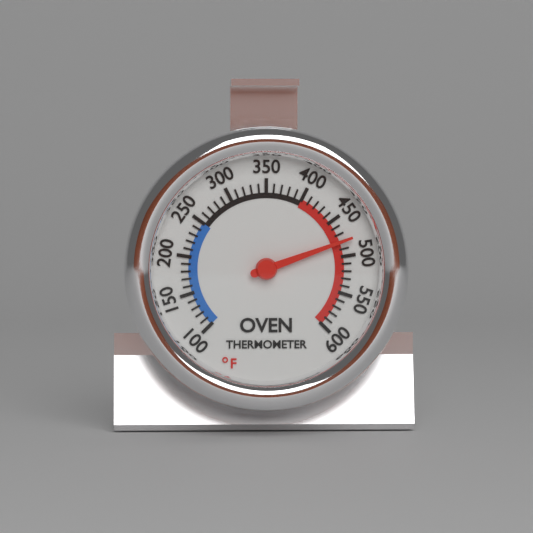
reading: 480 °F
